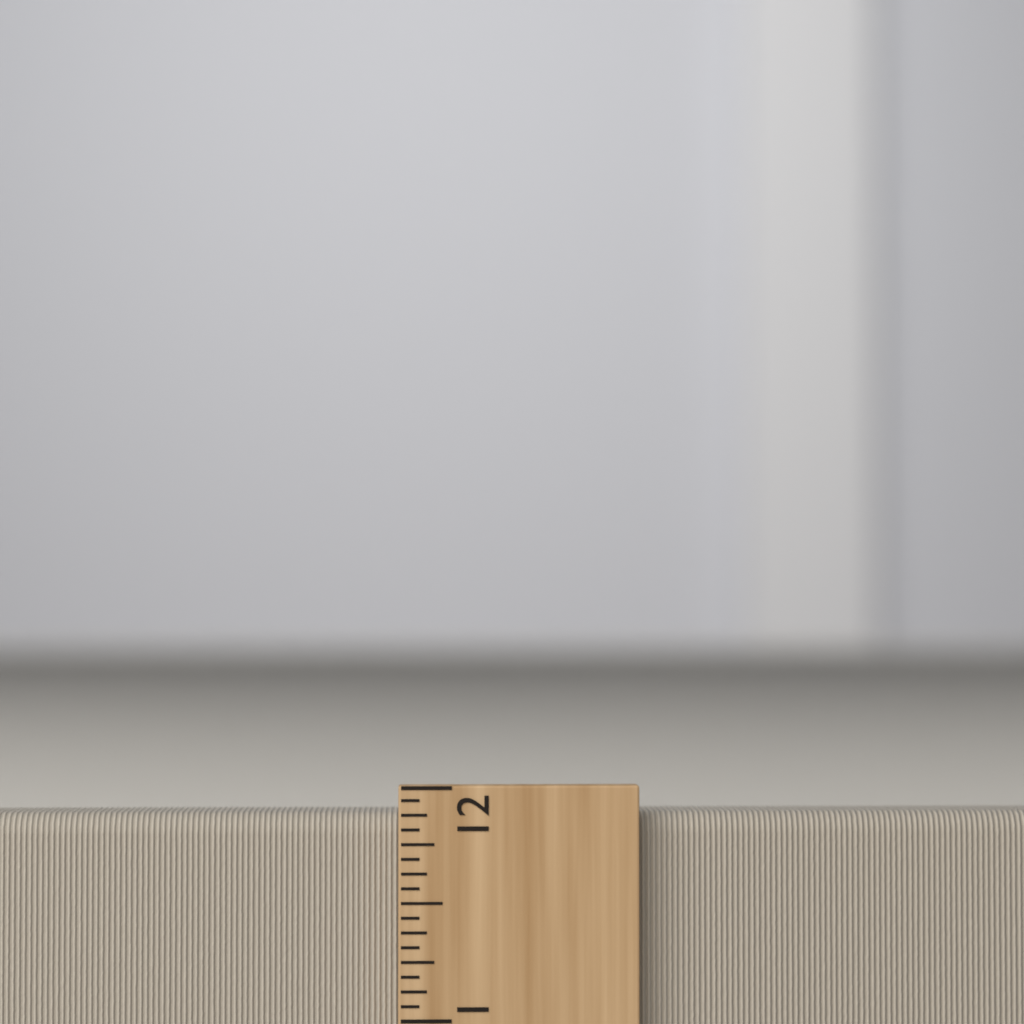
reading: 11.8750 inch
